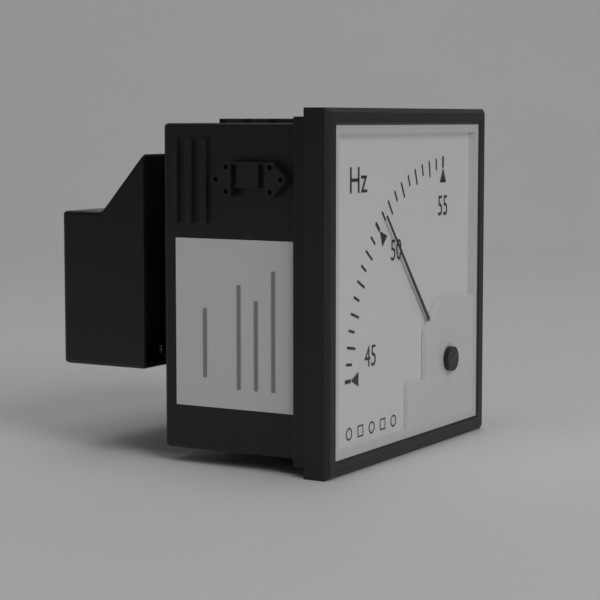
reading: 50.5 Hz
